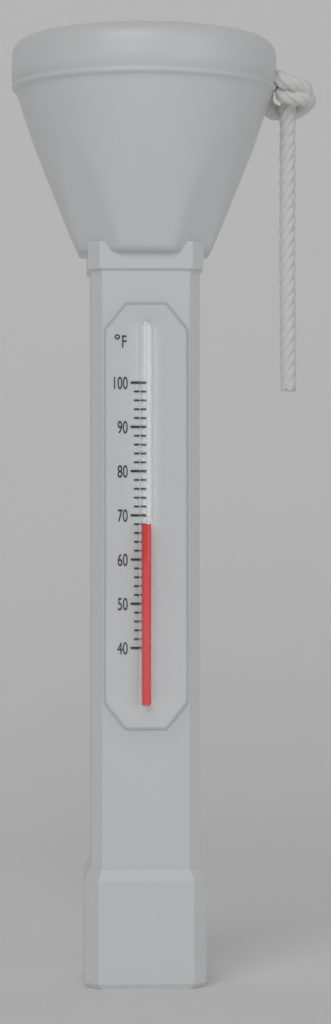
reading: 68 °F
